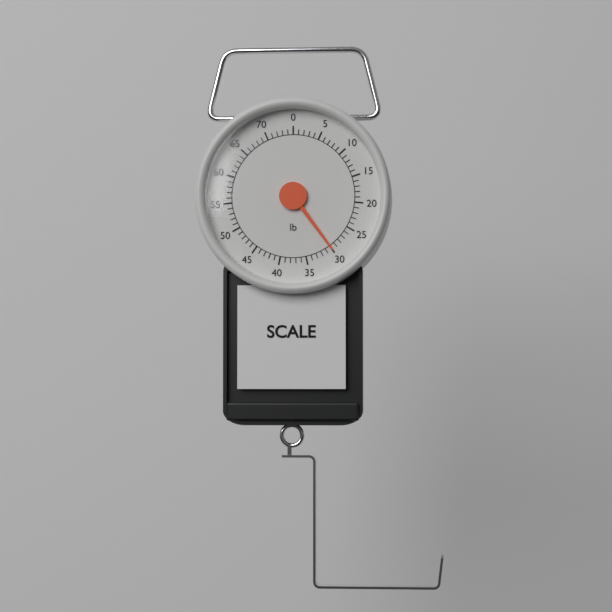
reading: 30 lb
